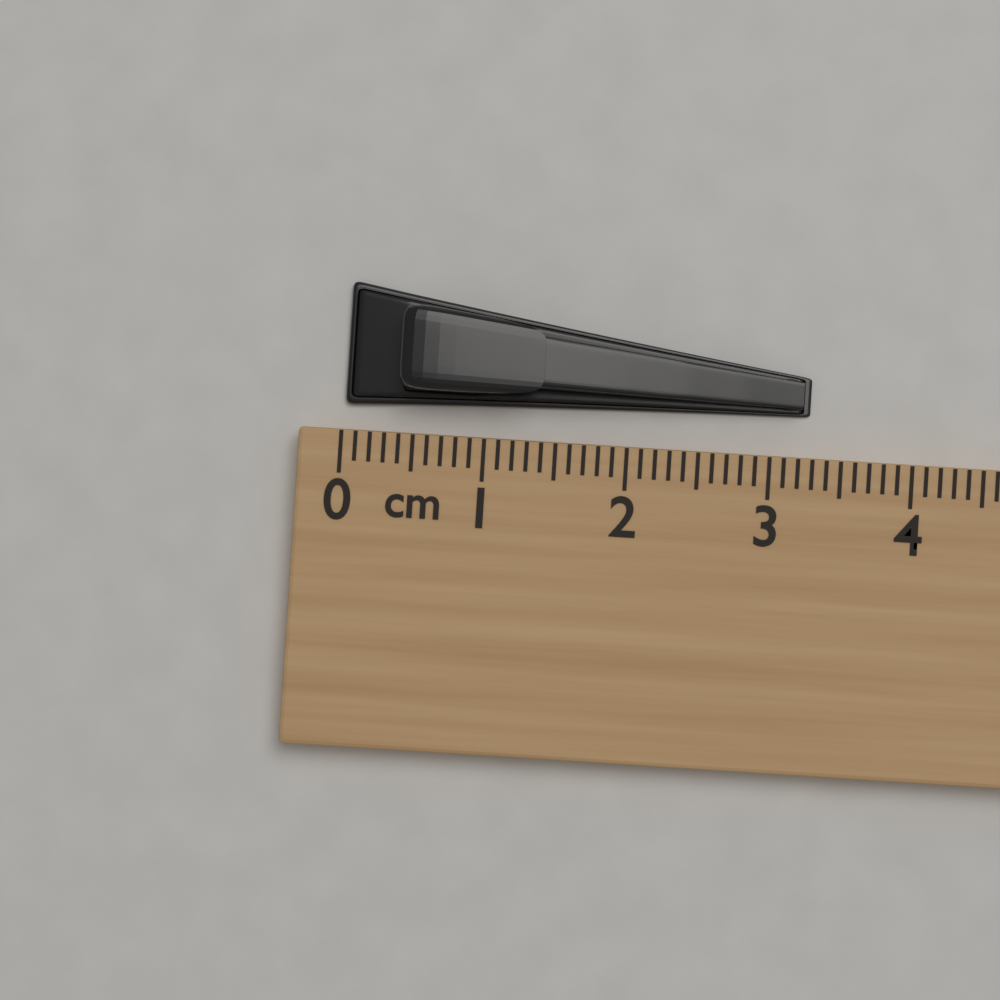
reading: 3.3 cm
